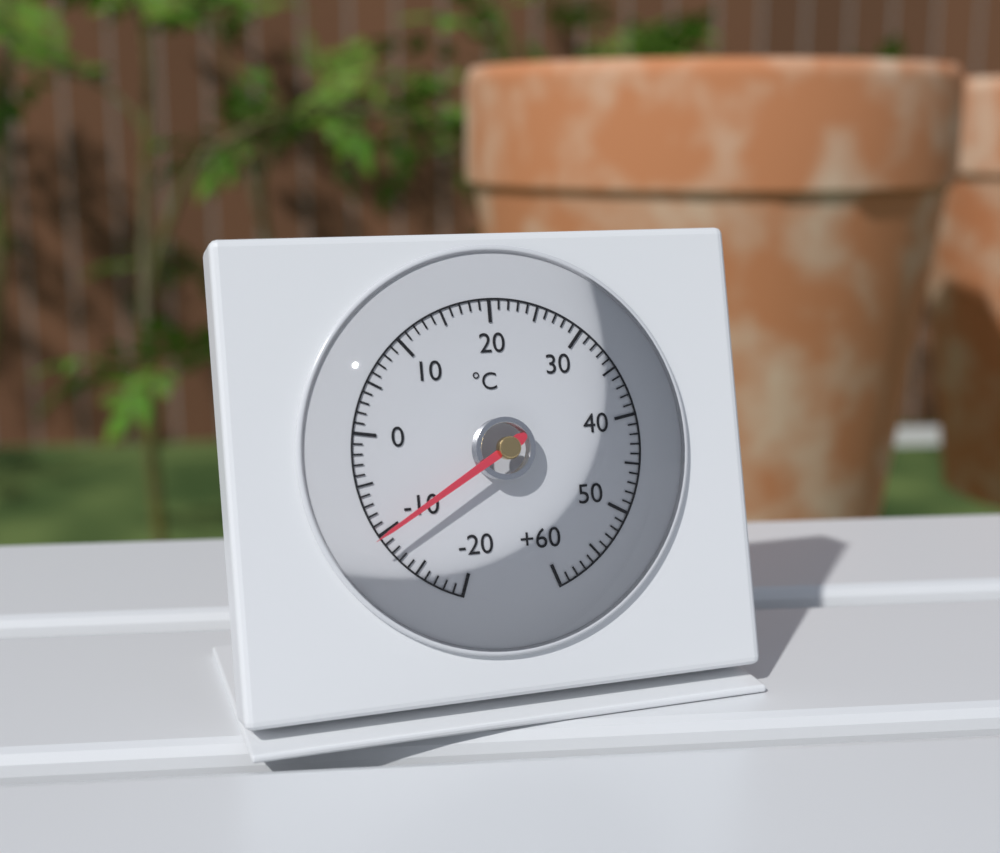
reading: -10 °C
